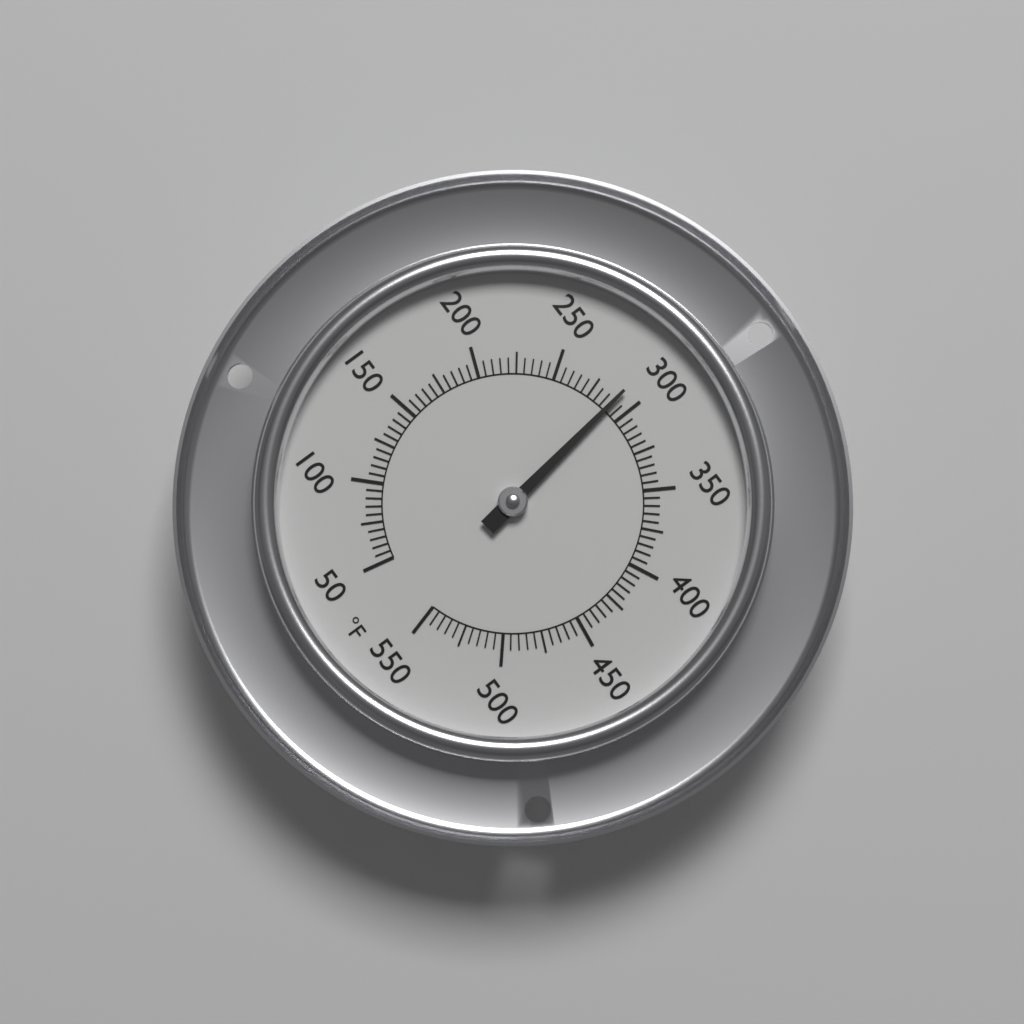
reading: 290 °F
